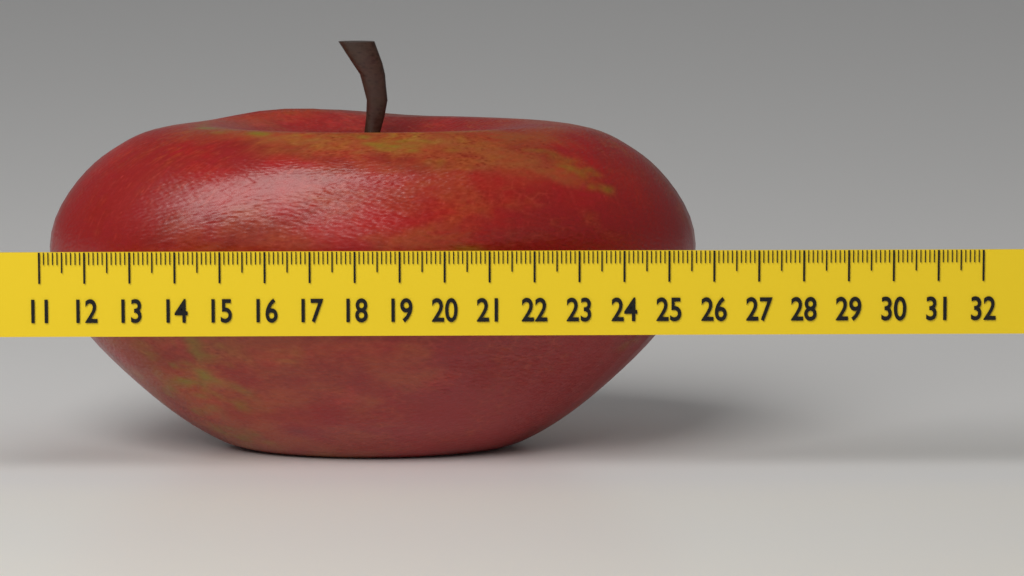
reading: 25.8 (no unit)
